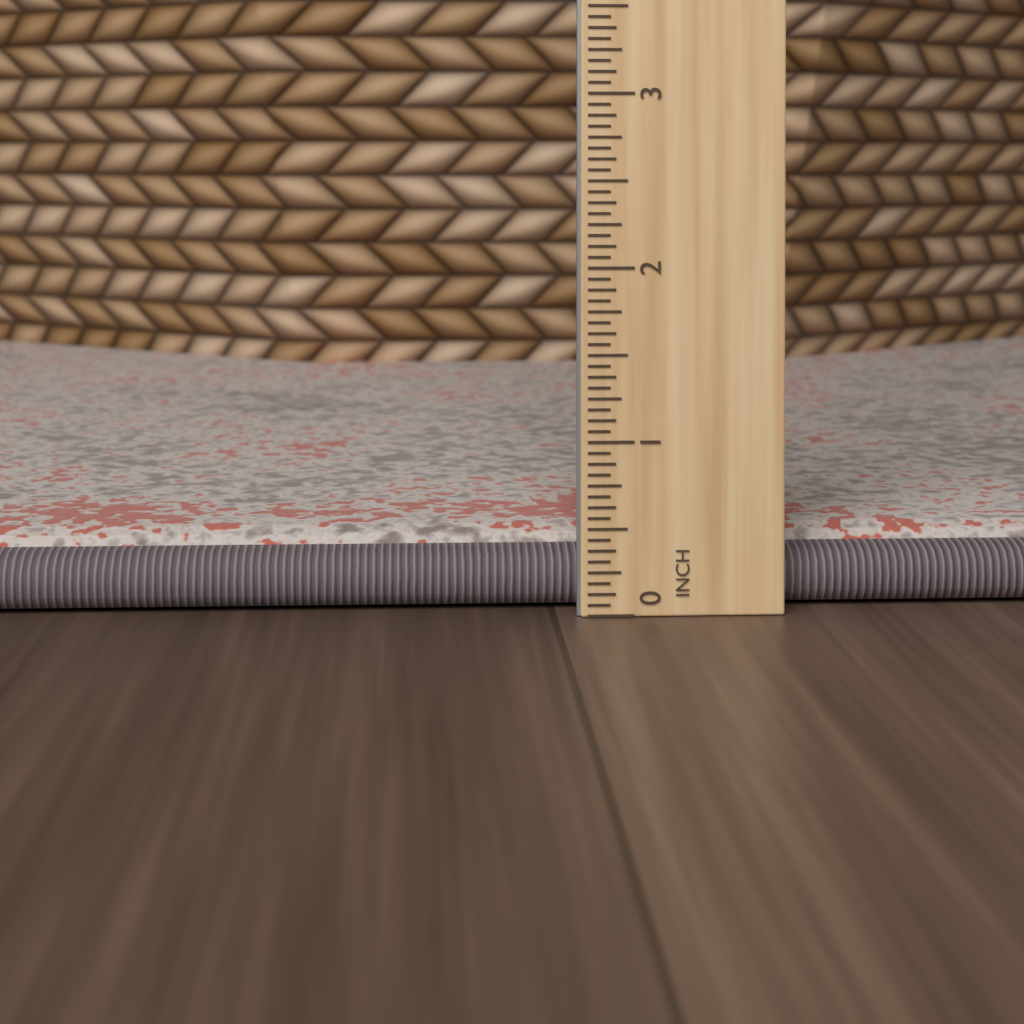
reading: 0.4375 in
